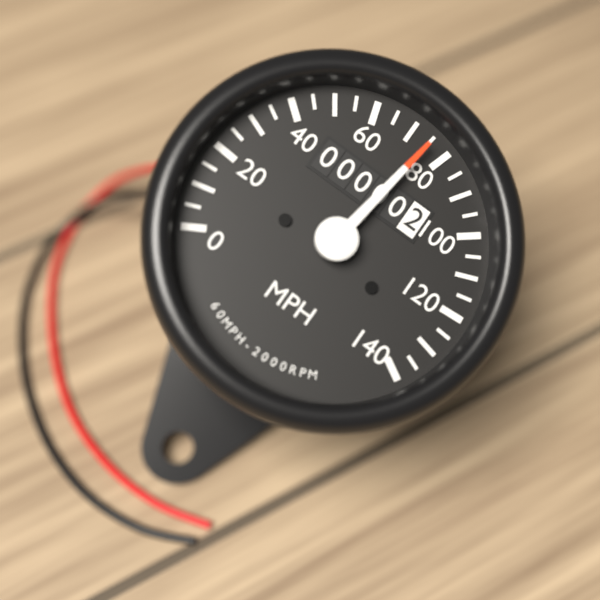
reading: 75 MPH
